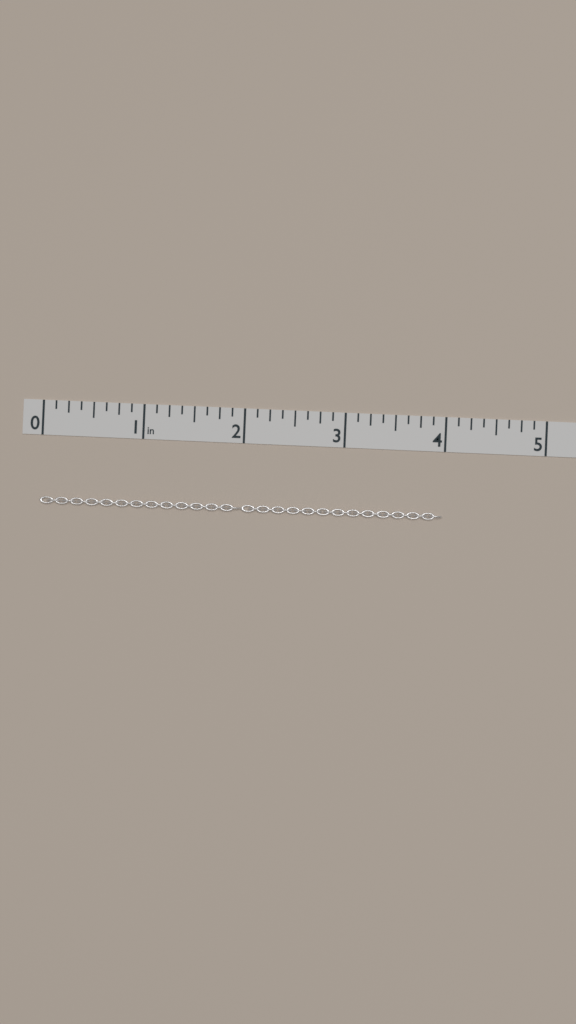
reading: 4.000 in
